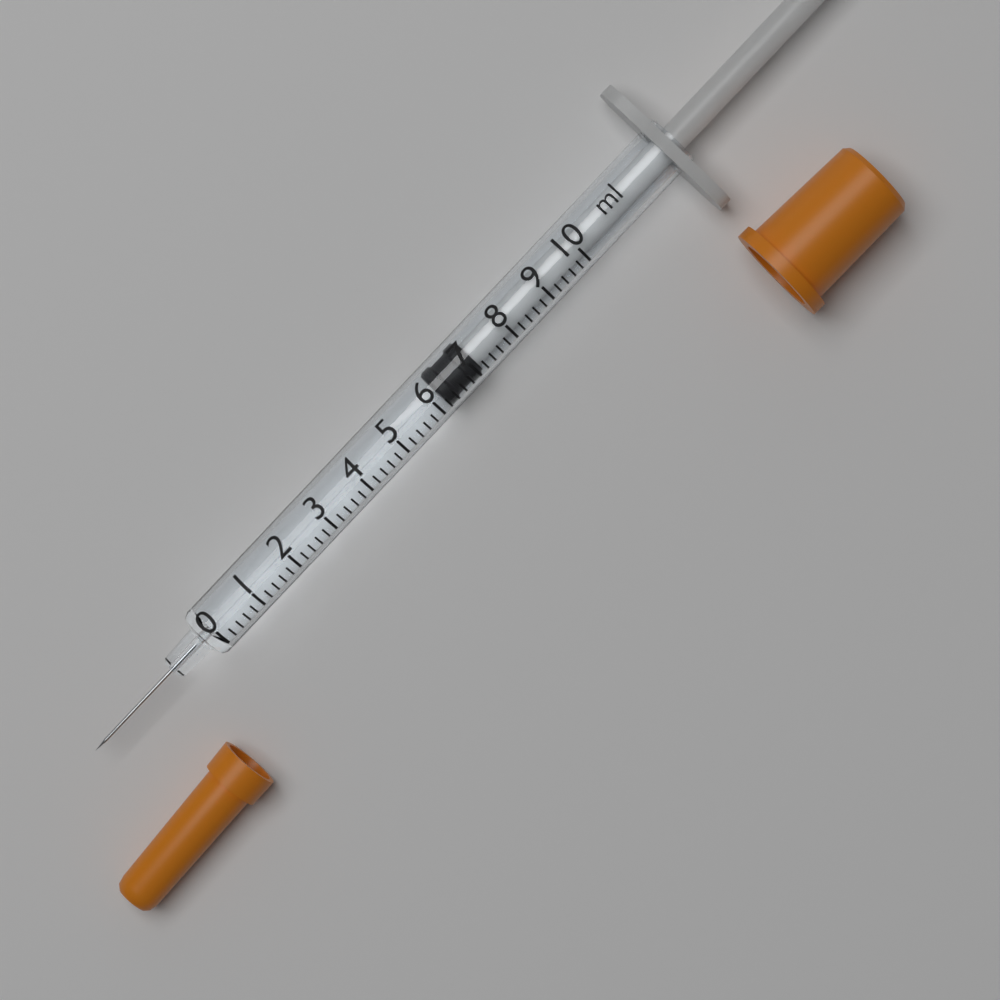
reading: 6.2 ml
